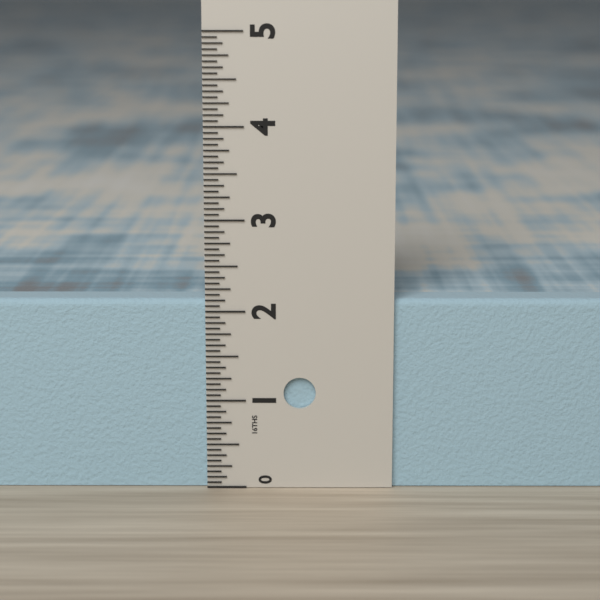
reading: 2.1250 in
